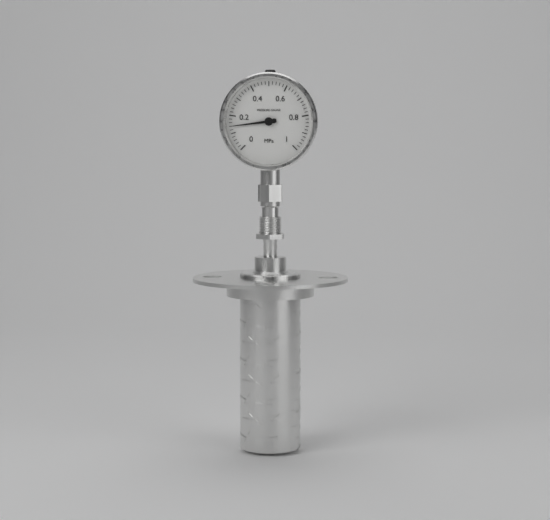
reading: 0.14 MPa
